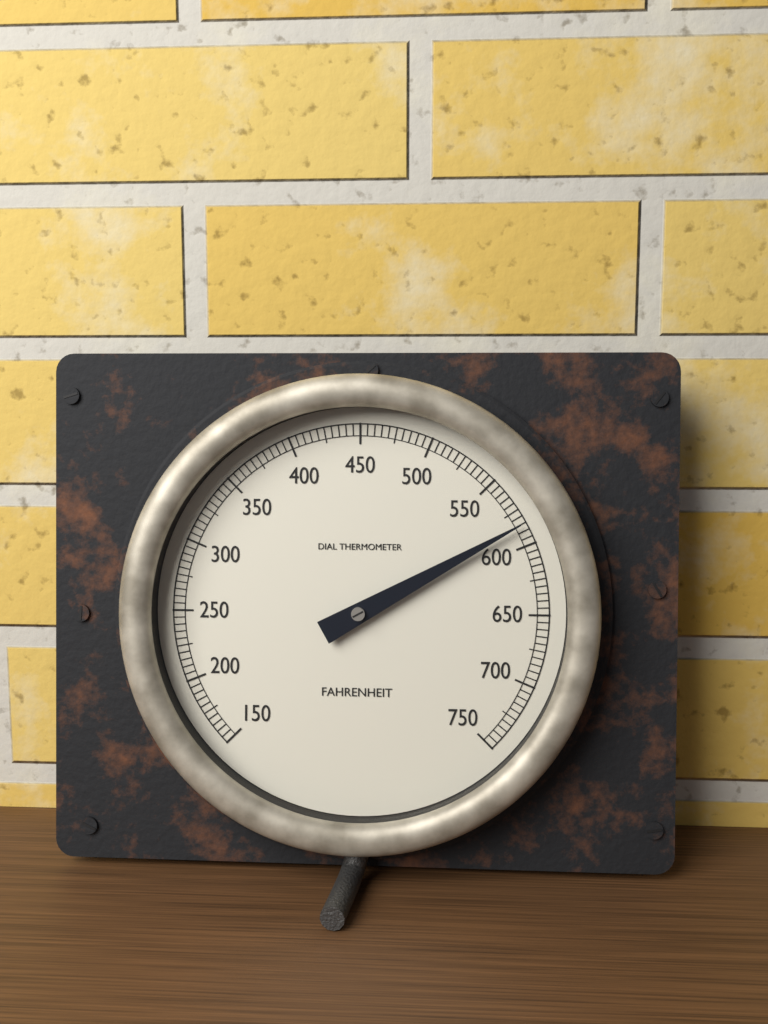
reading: 585 °F
